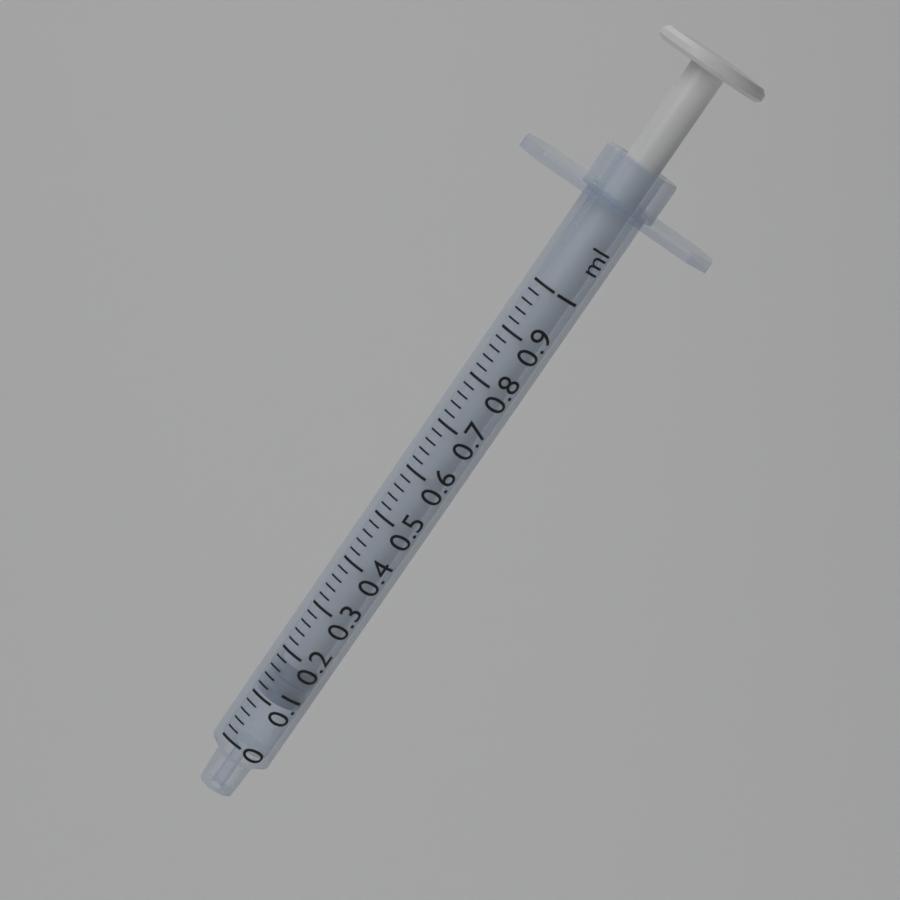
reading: 0.10 ml
